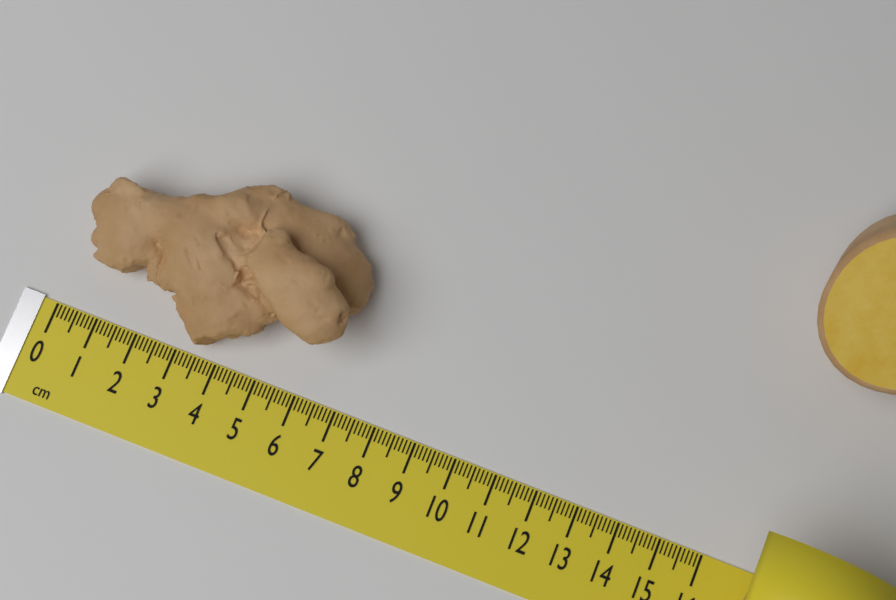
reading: 6.8 cm
